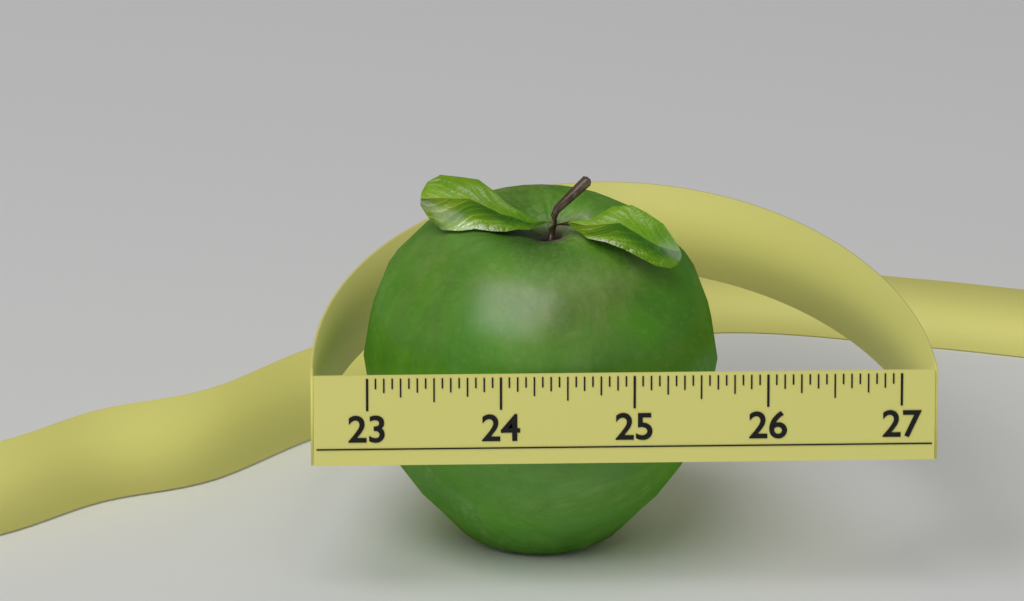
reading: 25.6875 (no unit)
